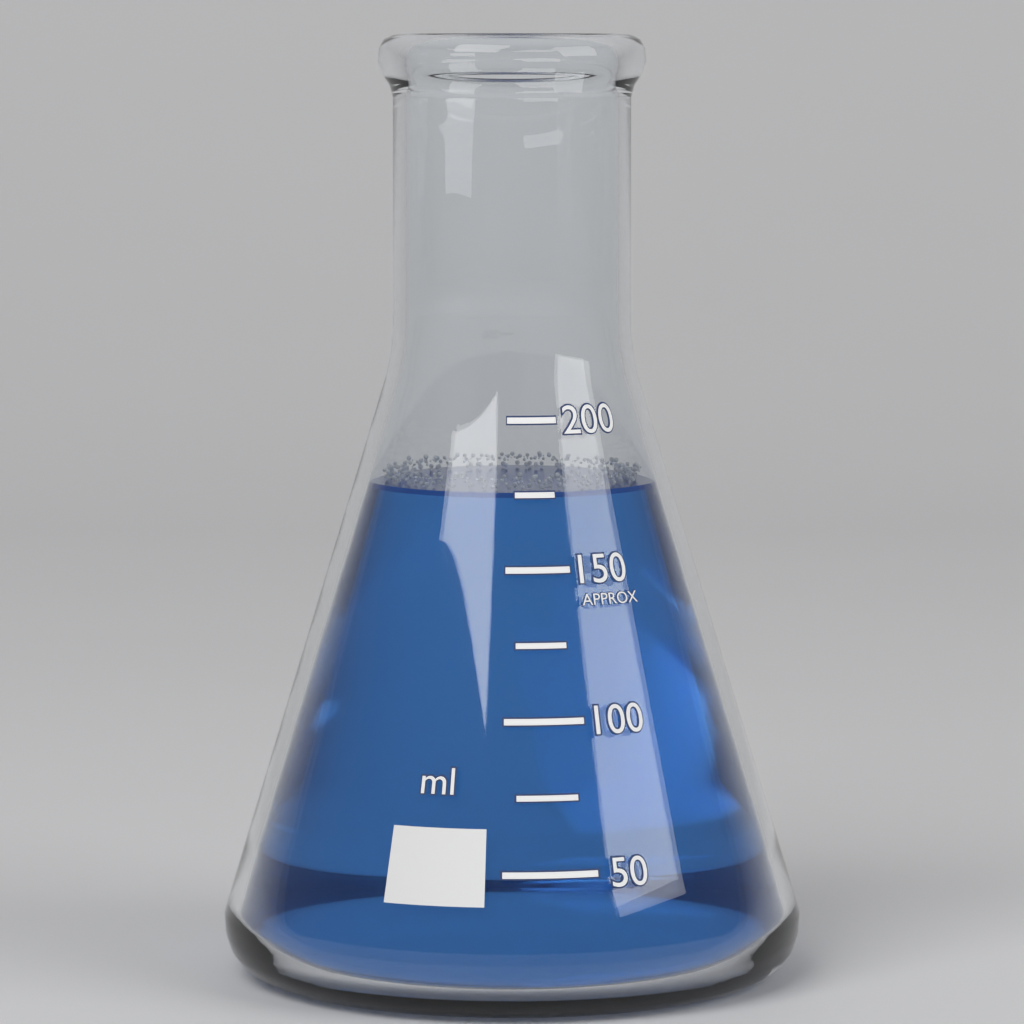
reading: 175 ml
